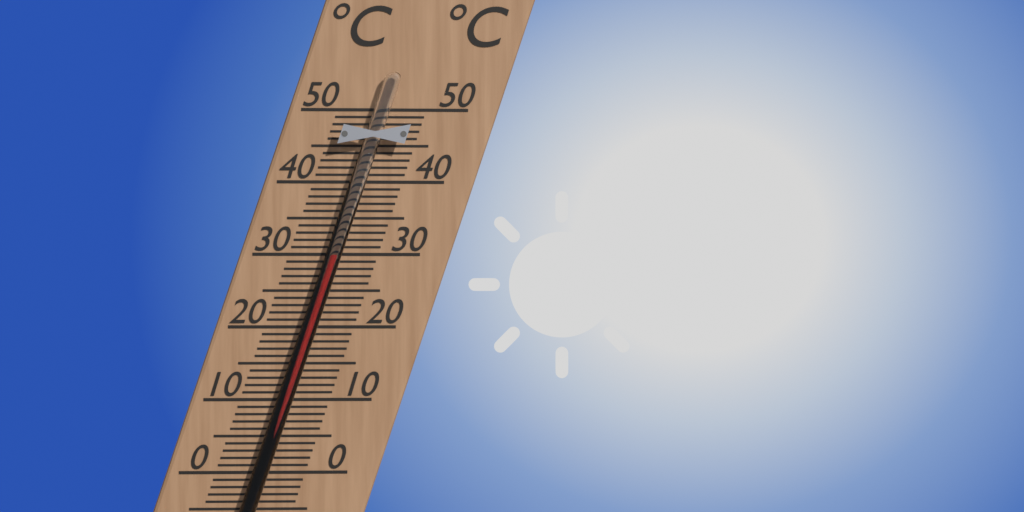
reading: 30 °C
